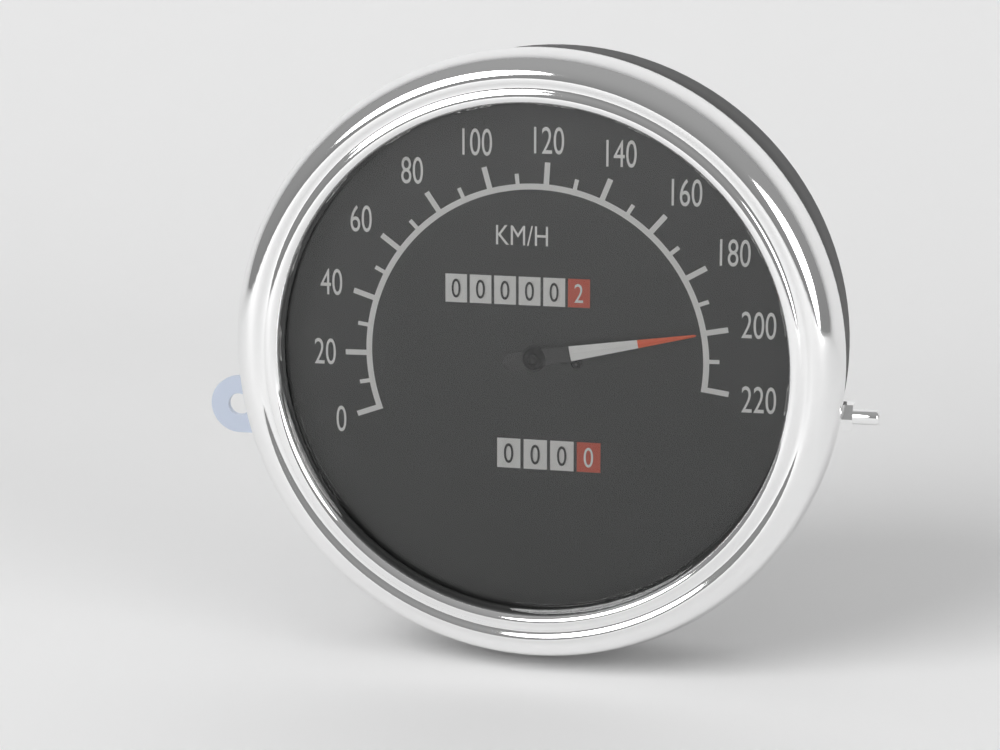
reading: 200 km/h
